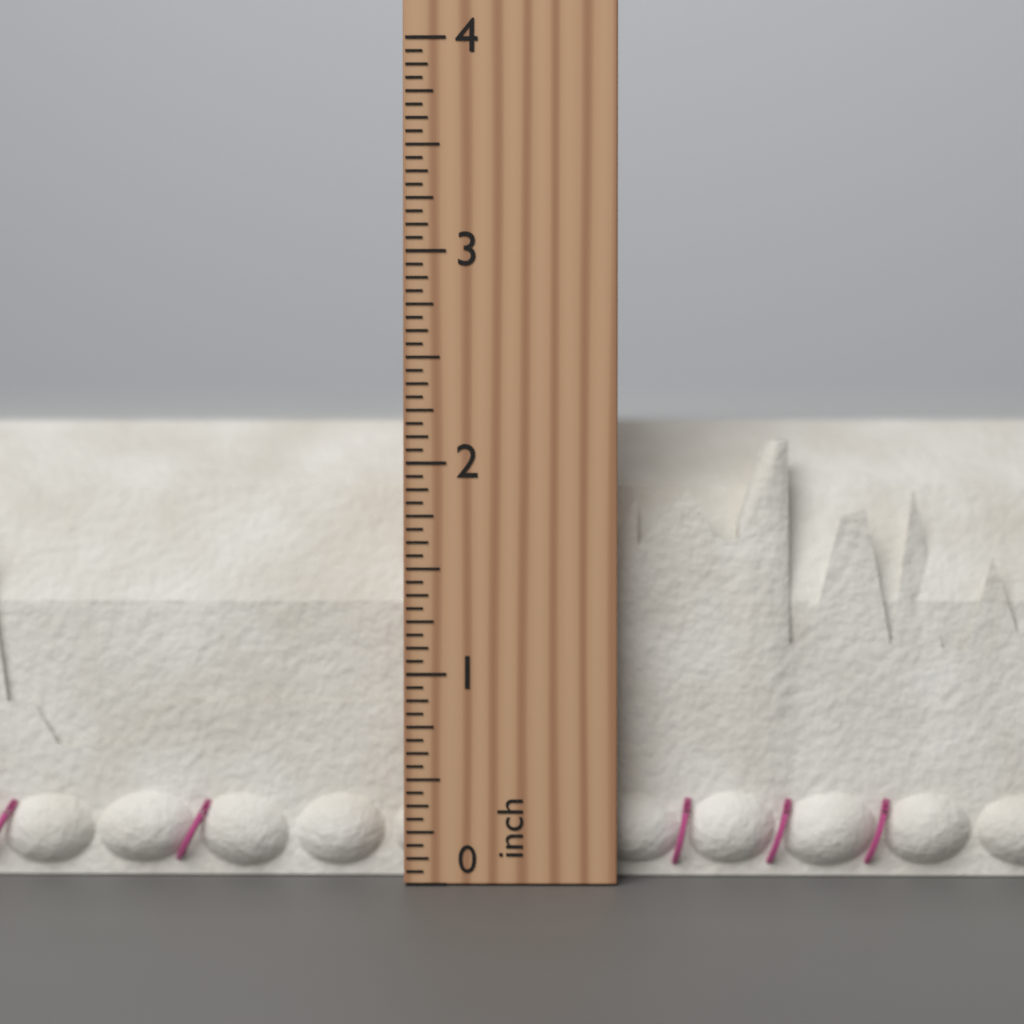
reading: 2.2500 inch
